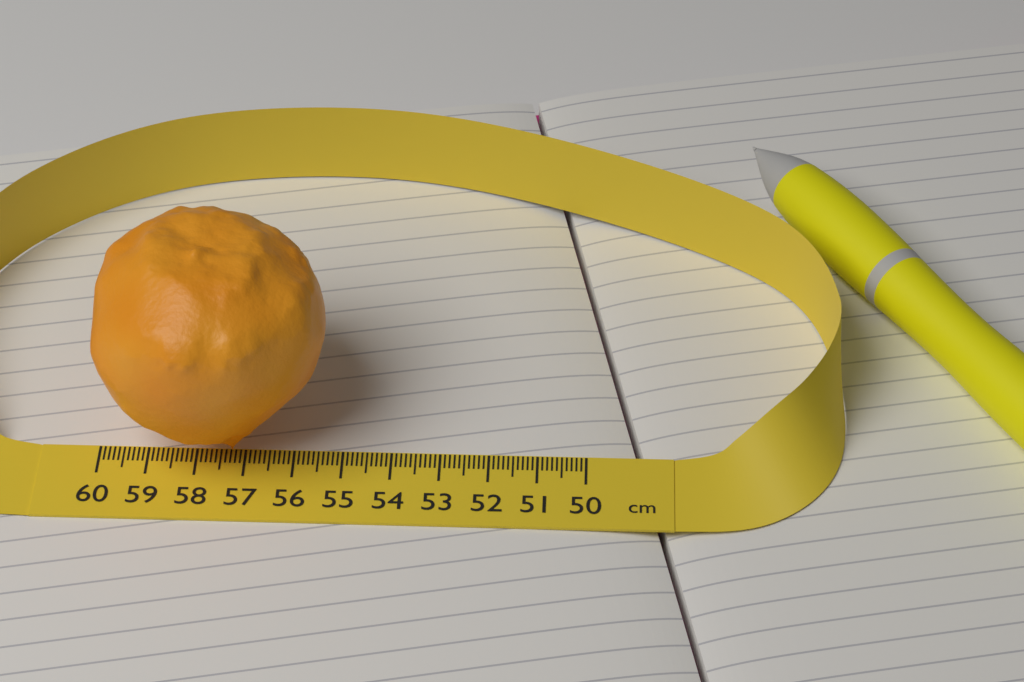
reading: 55.3 cm
